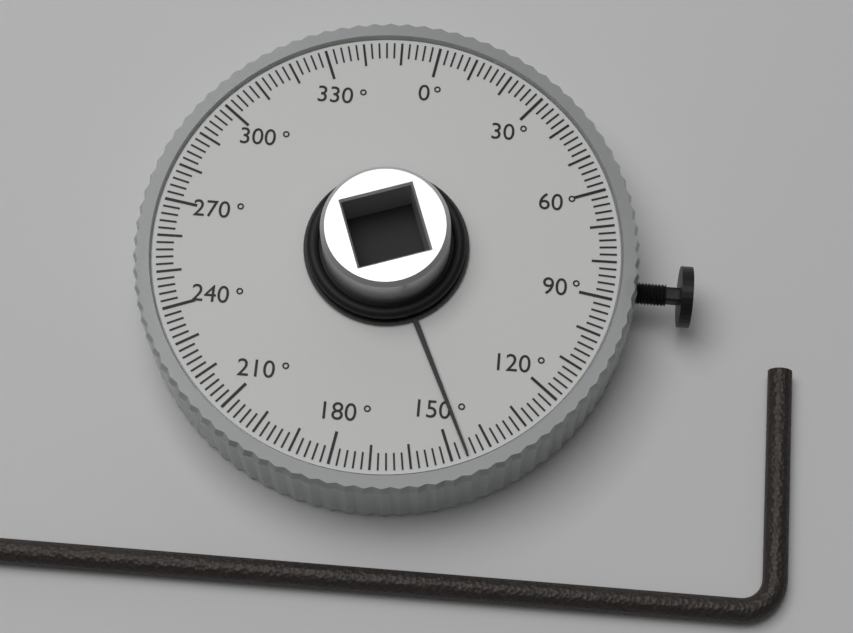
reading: 146 °
